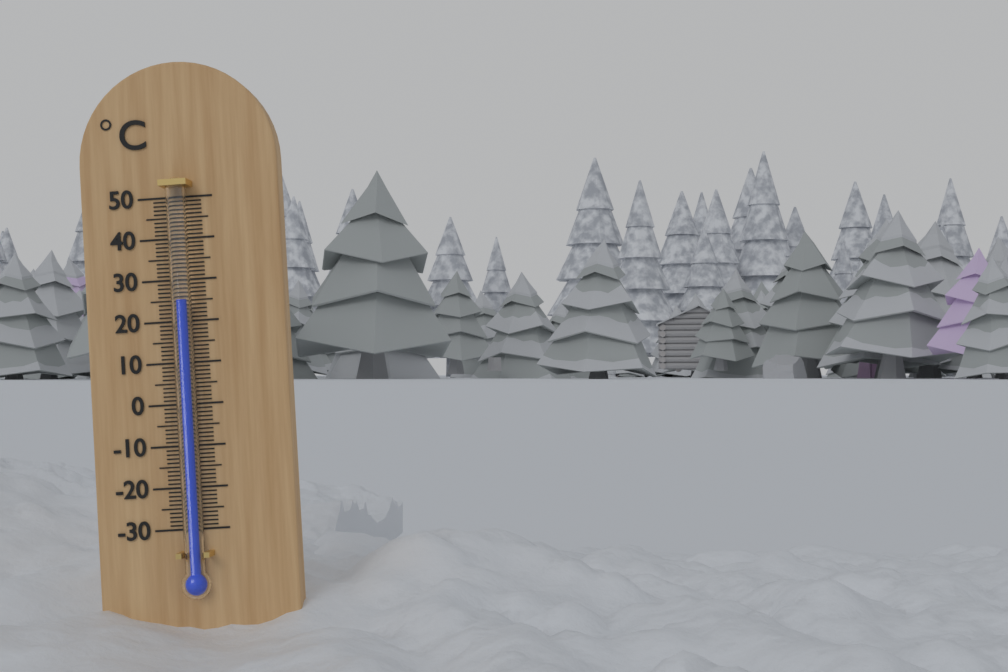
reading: 25 °C
